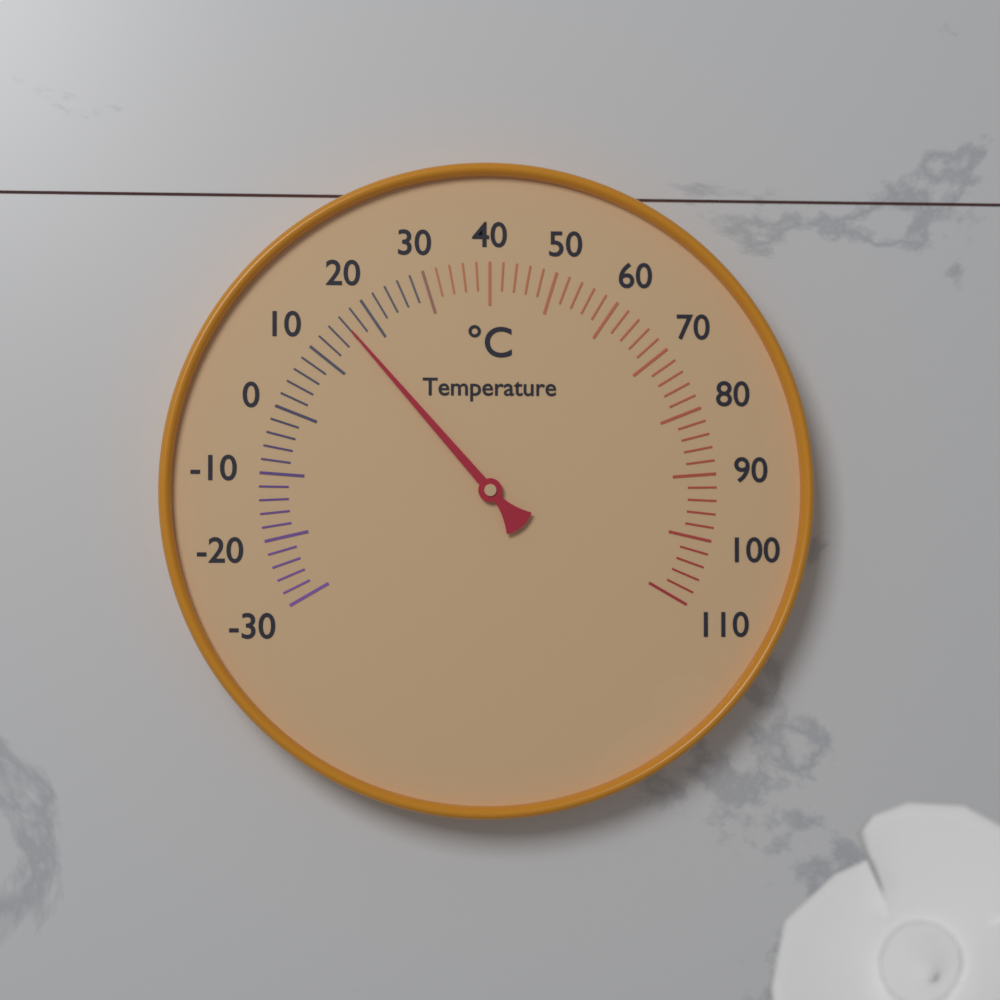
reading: 16 °C
